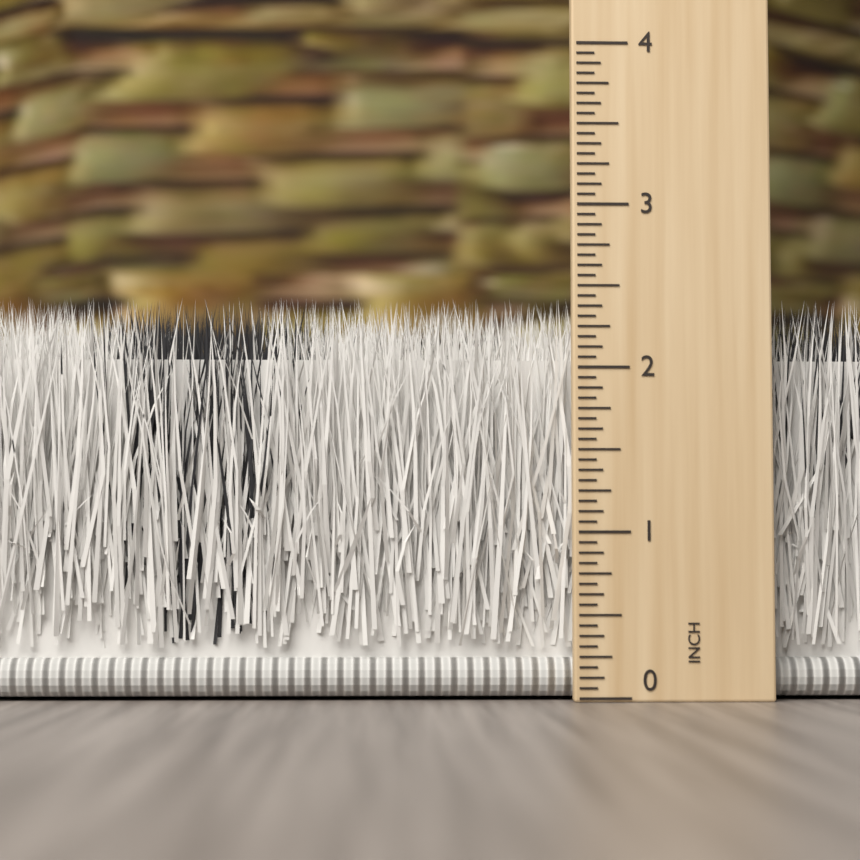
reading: 2.4375 inch
